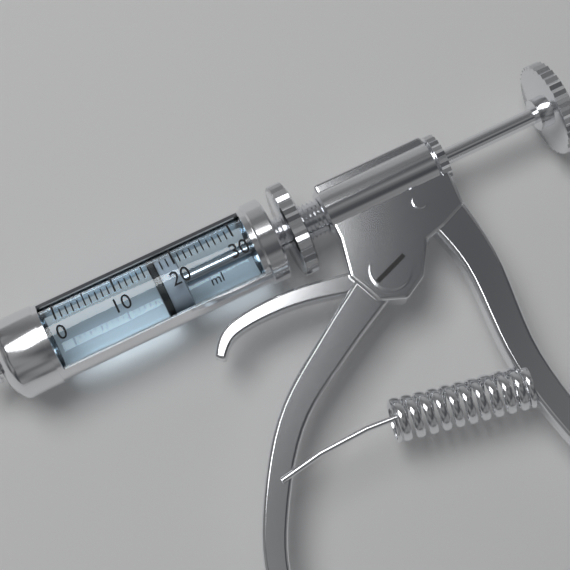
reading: 16 ml
